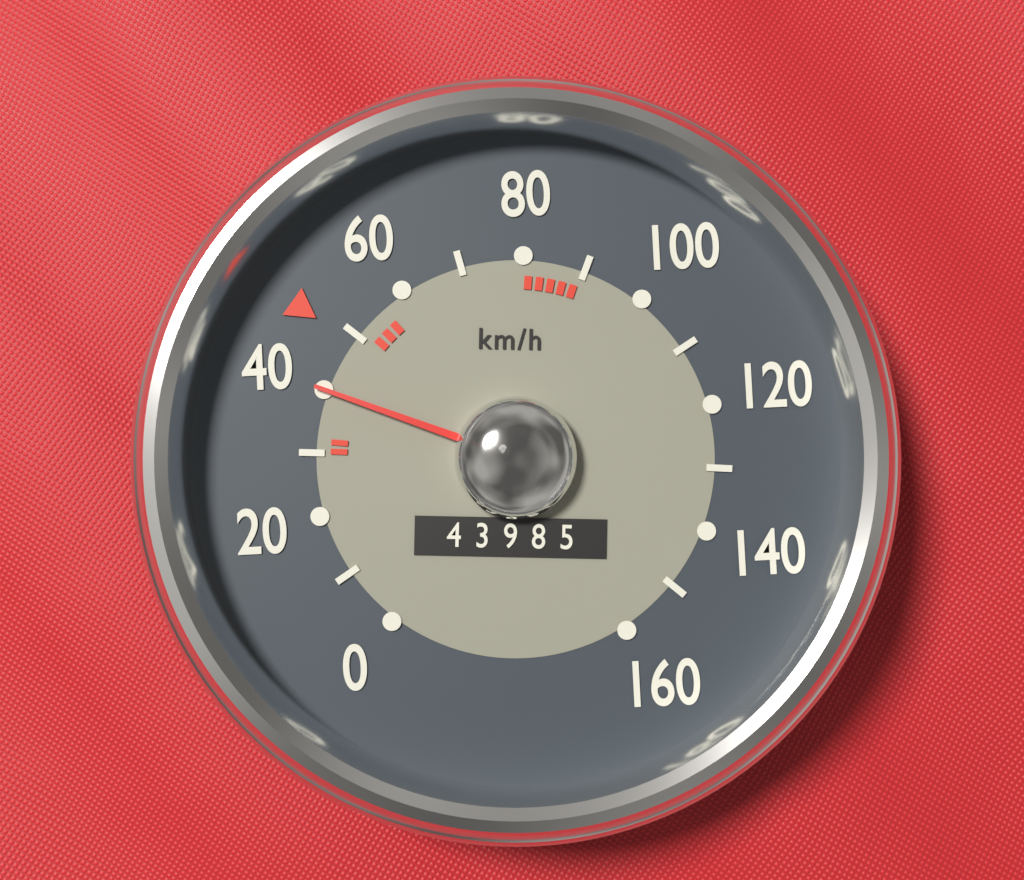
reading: 40 km/h
